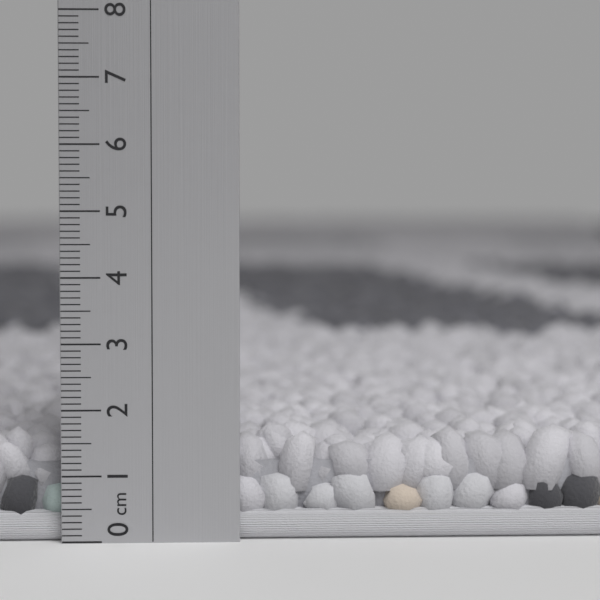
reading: 1.7 cm
